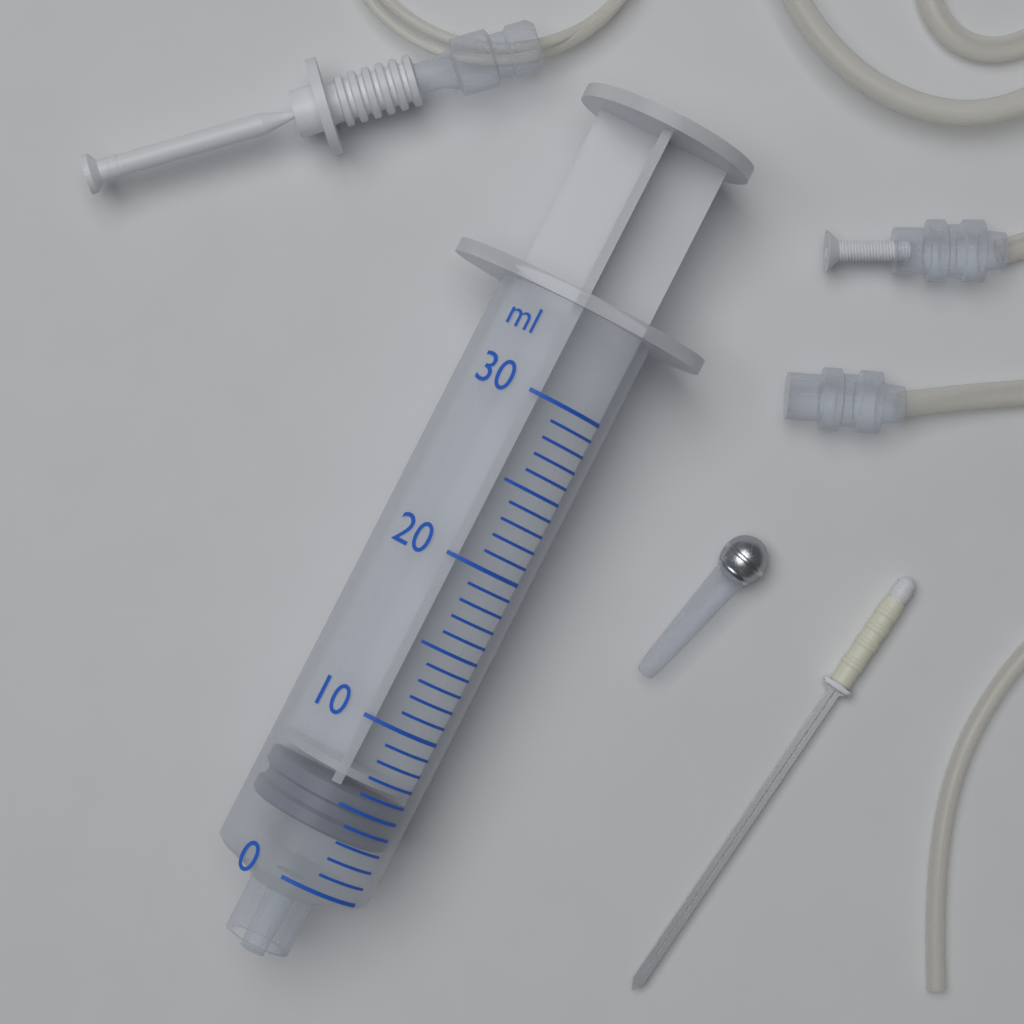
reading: 3 ml
